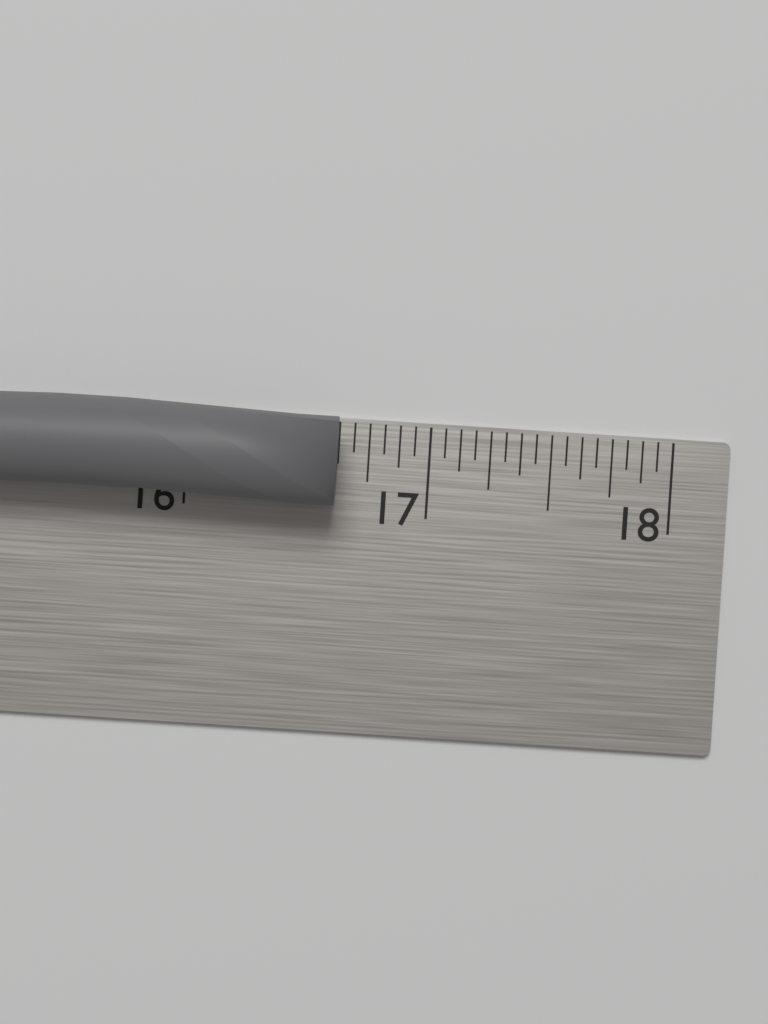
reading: 16.6250 in
